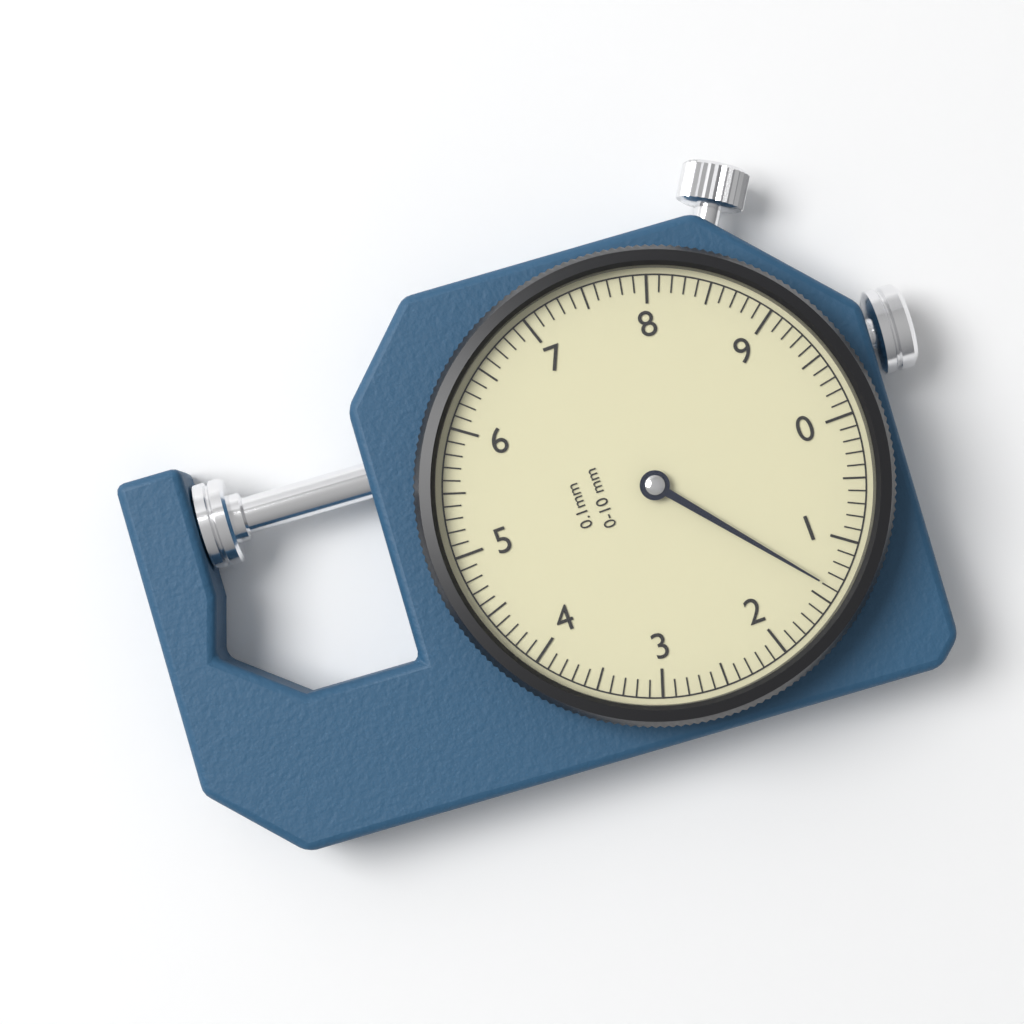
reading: 1.4 mm
